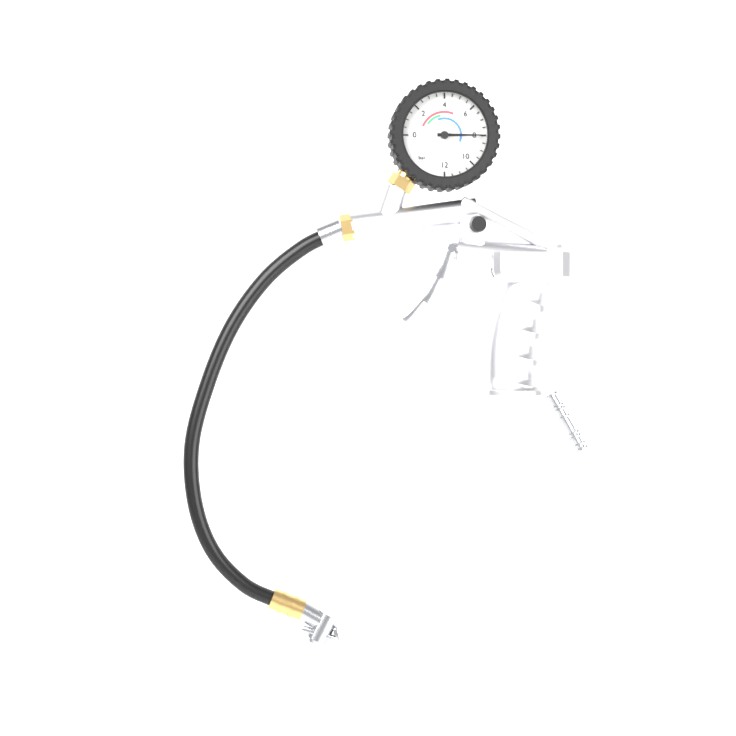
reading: 8.0 bar
